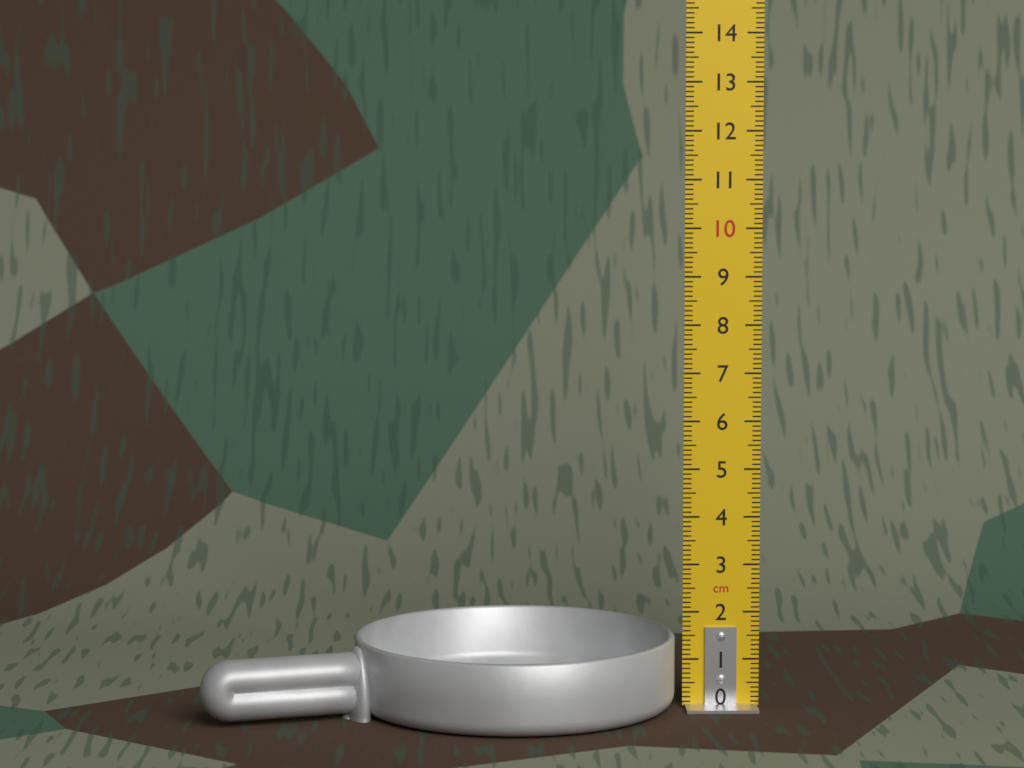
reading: 1.5 cm
